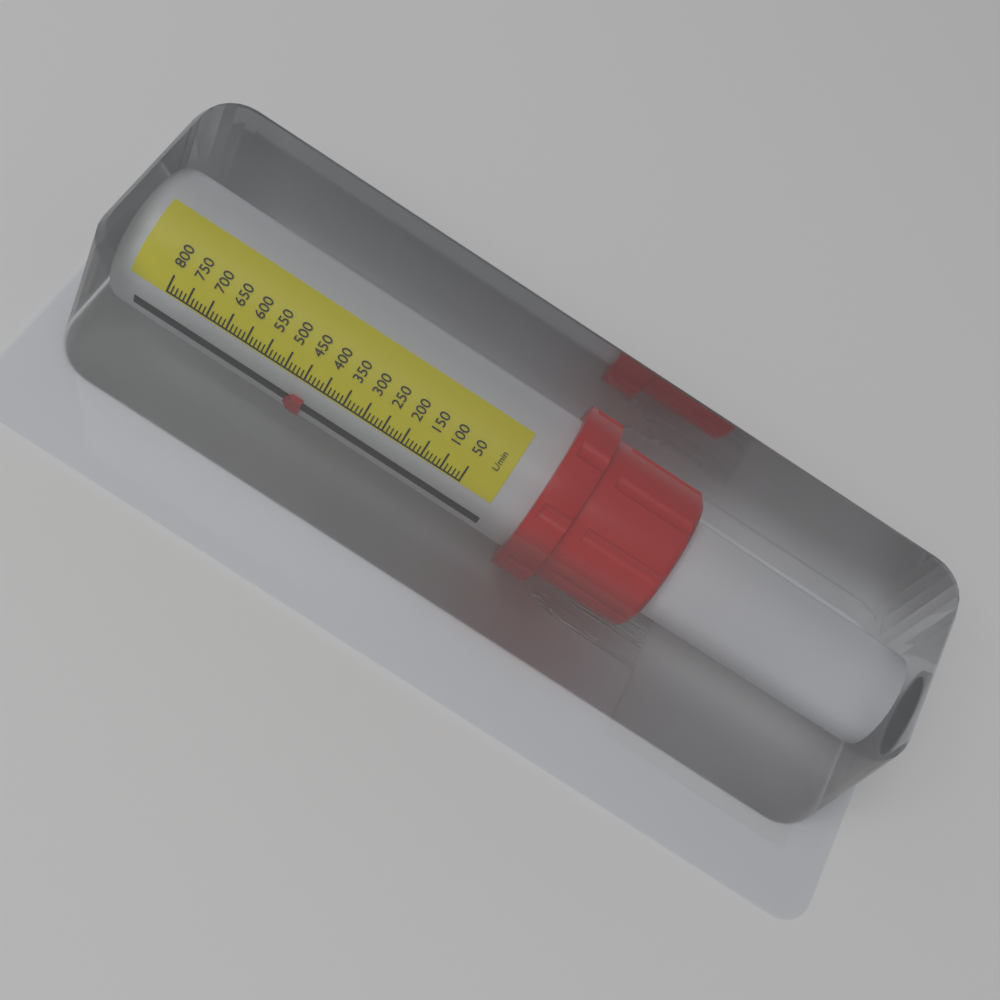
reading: 430 L/min
